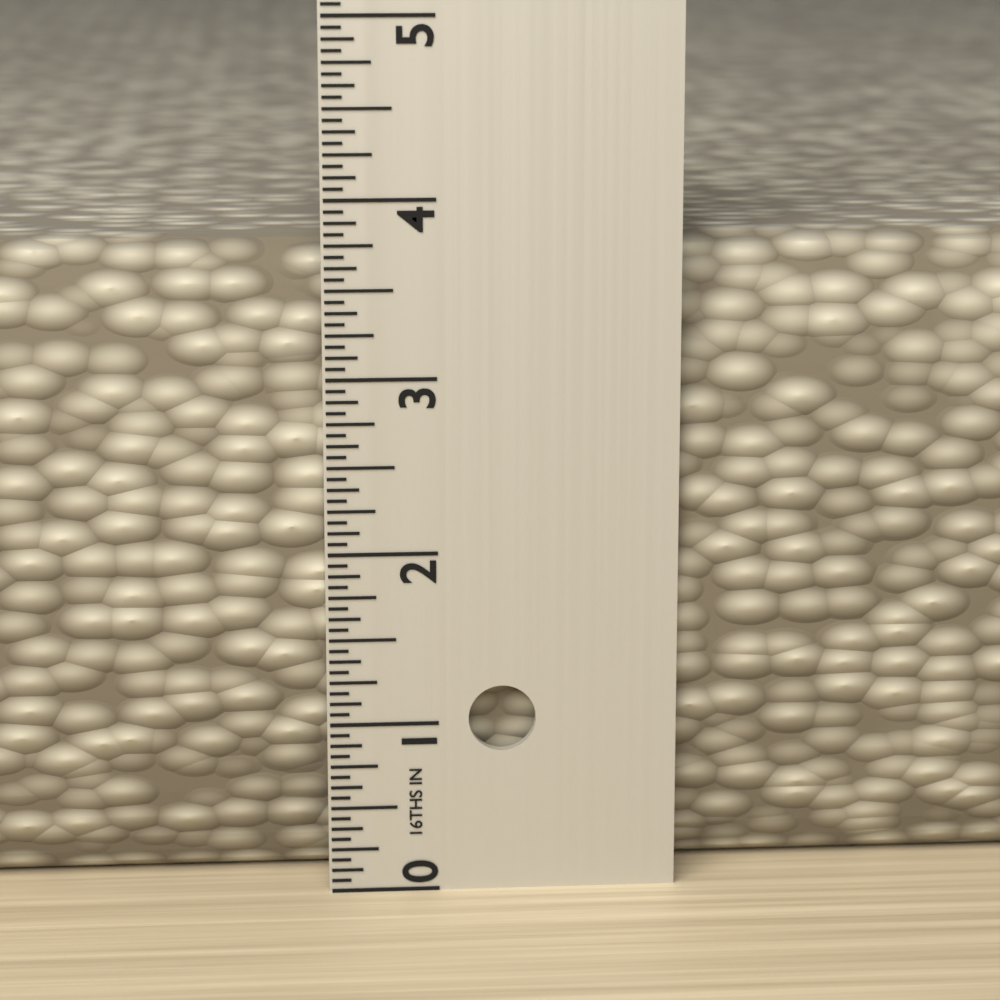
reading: 3.7500 in
